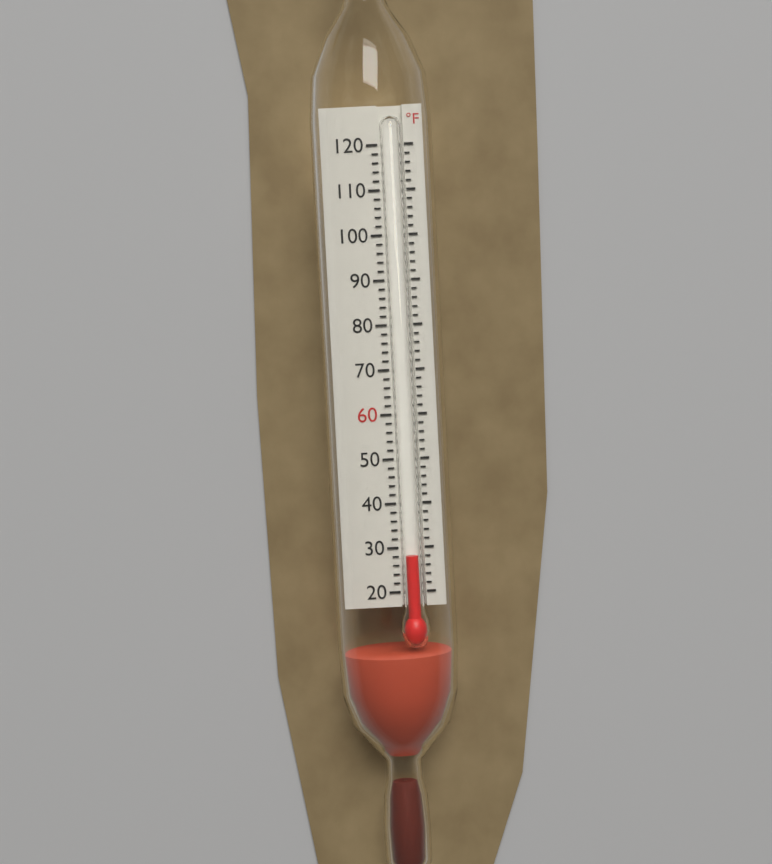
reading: 28 °F
